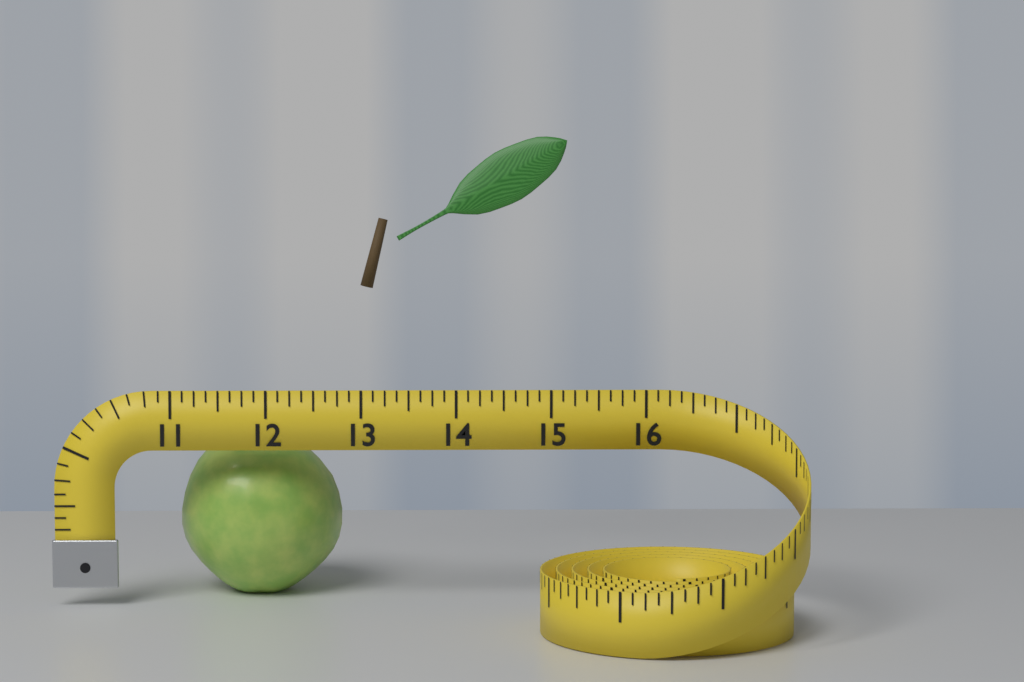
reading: 12.750 (no unit)
